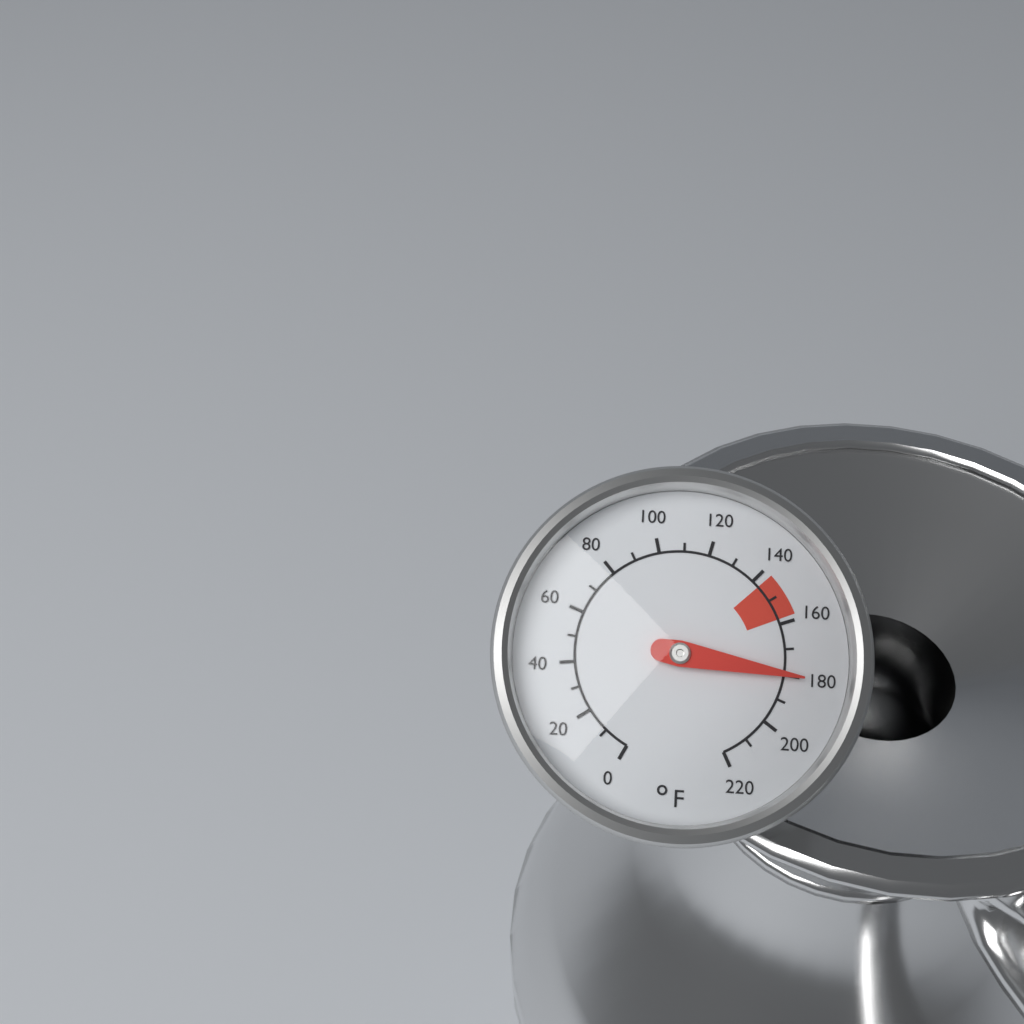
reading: 180 °F
